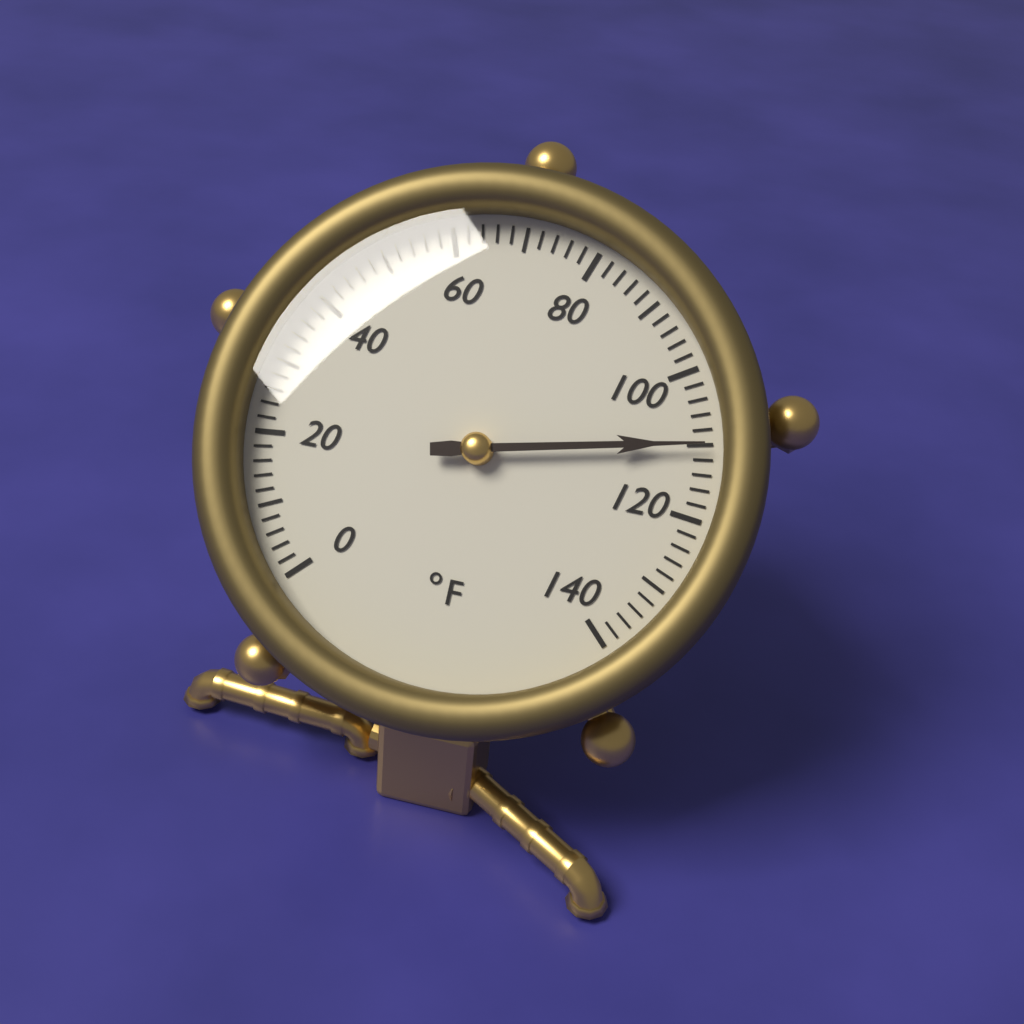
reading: 110 °F
